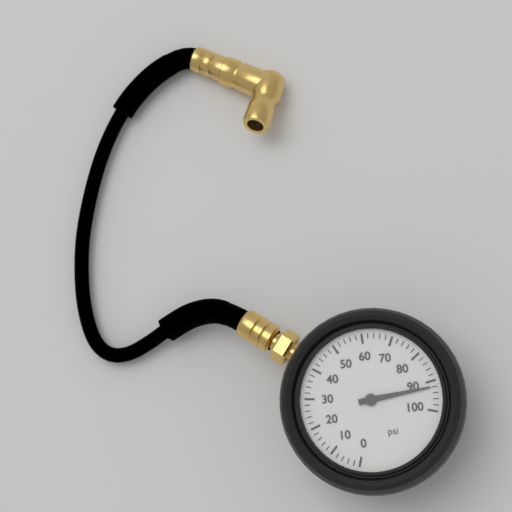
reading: 92 psi
